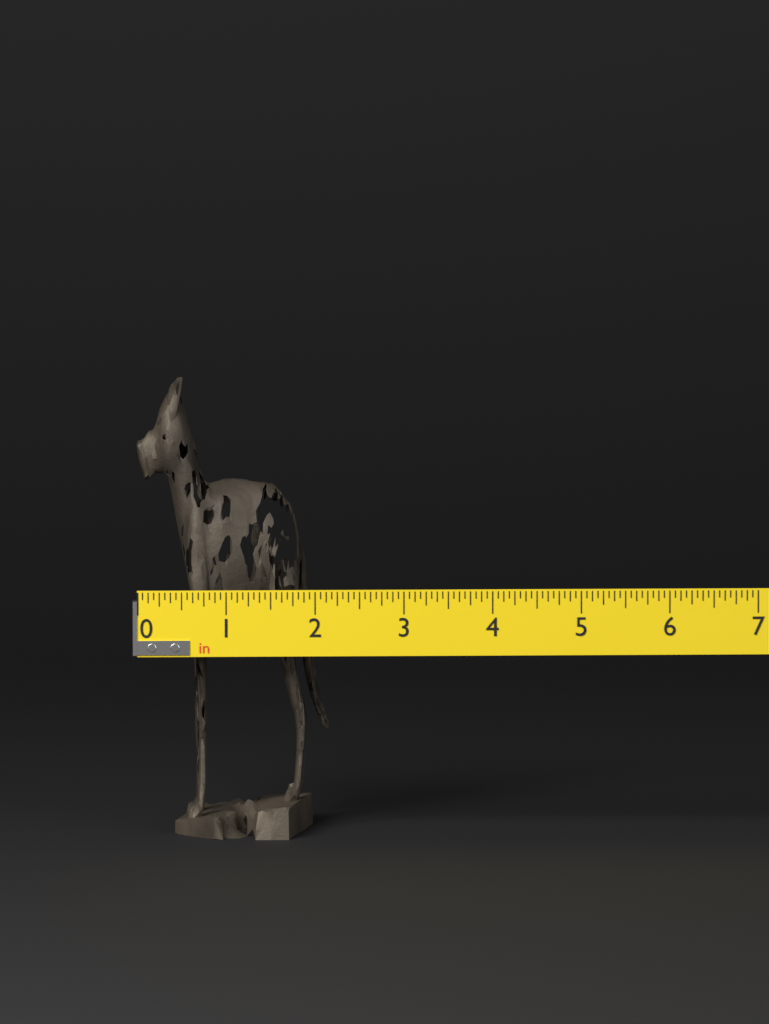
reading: 2.1875 in
